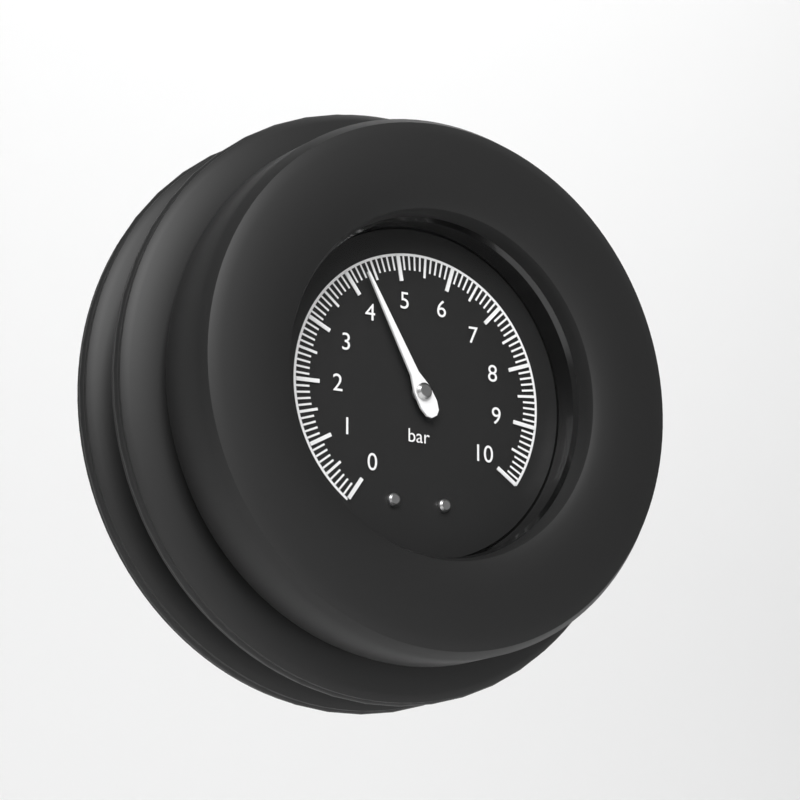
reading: 4.3 bar
